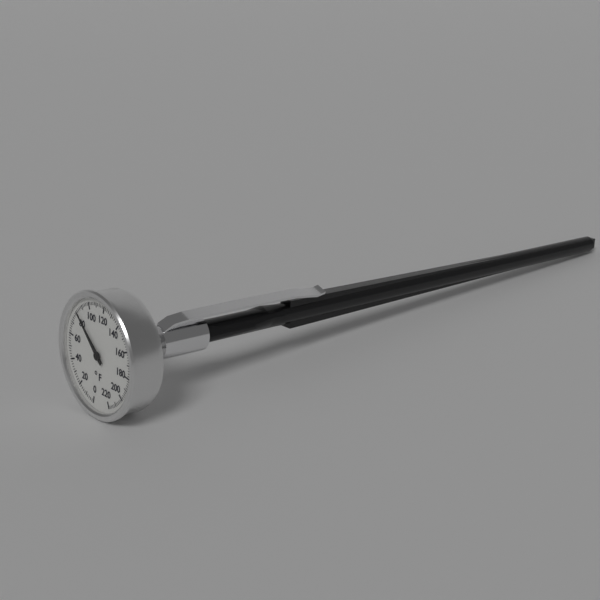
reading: 82 °F
